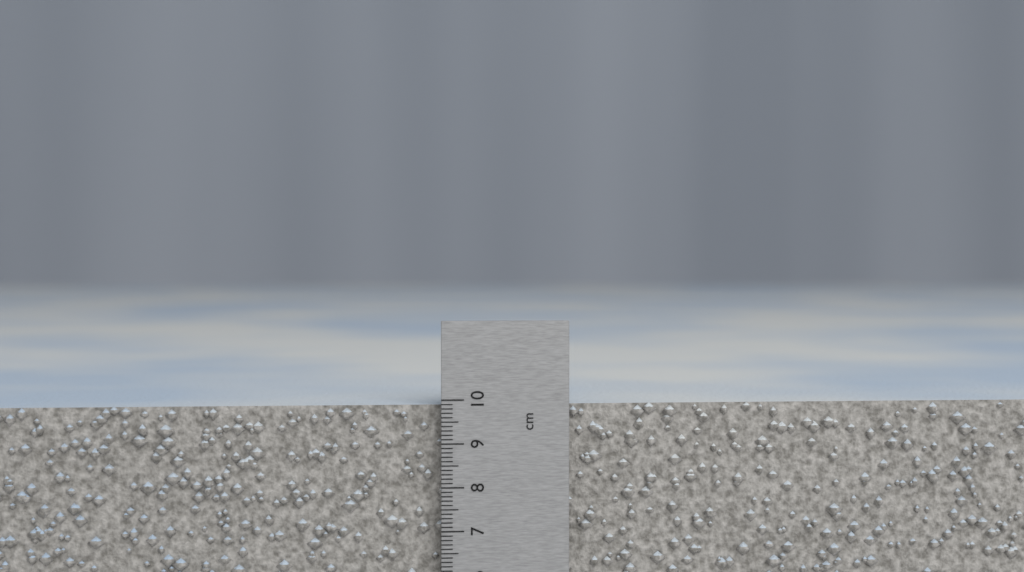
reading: 9.9 cm
